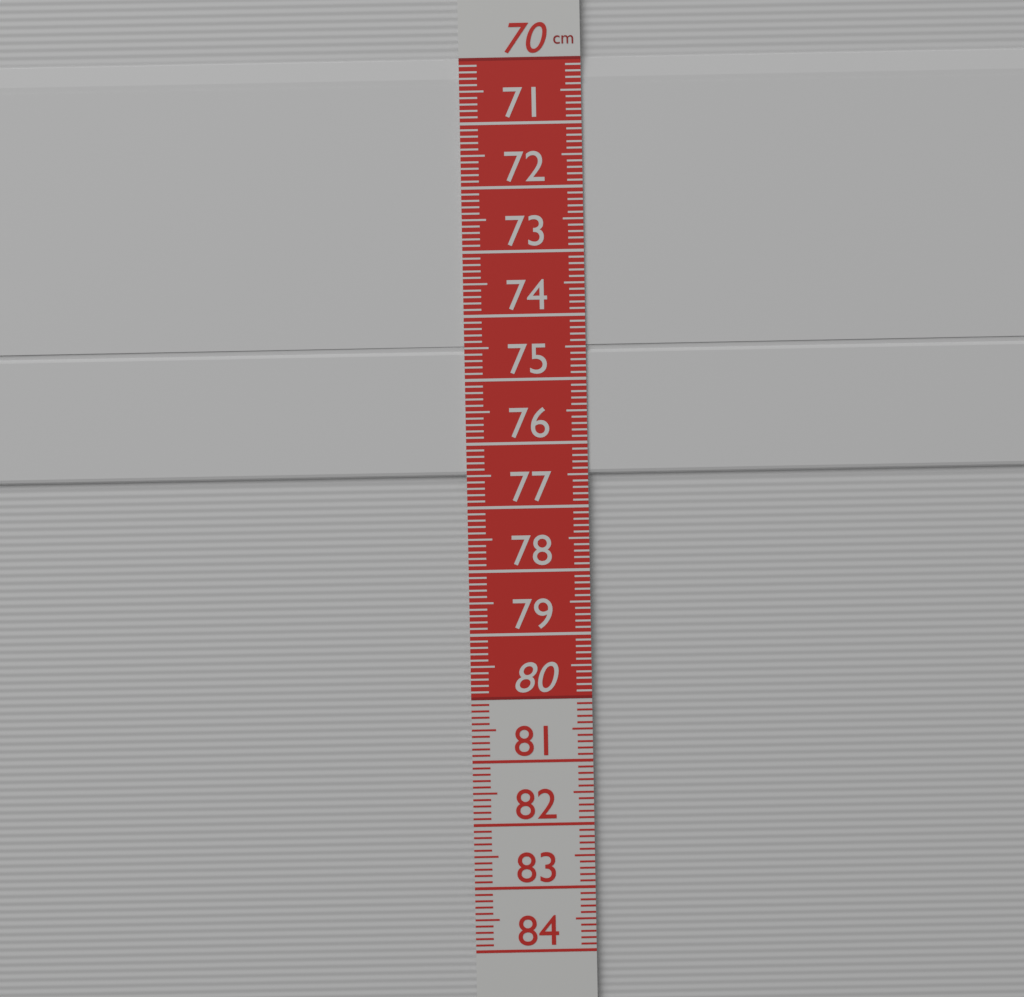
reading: 76.5 cm
